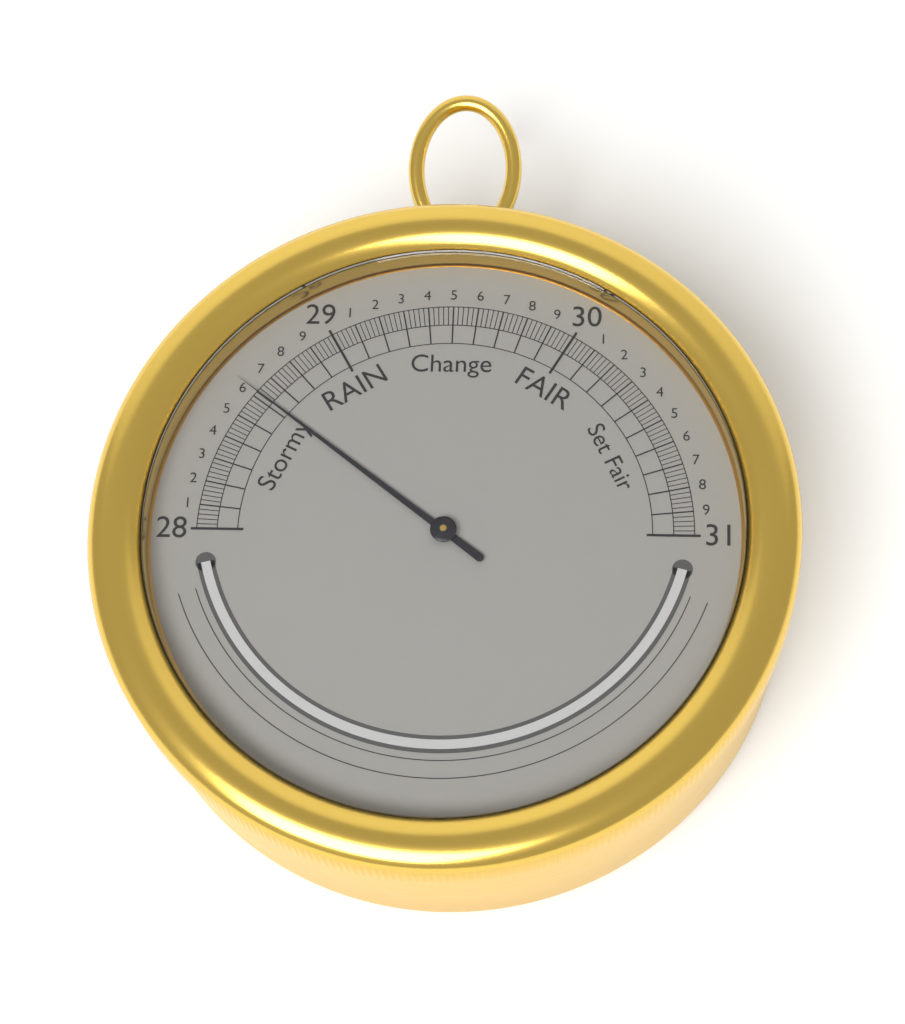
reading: 28.62 inHg
